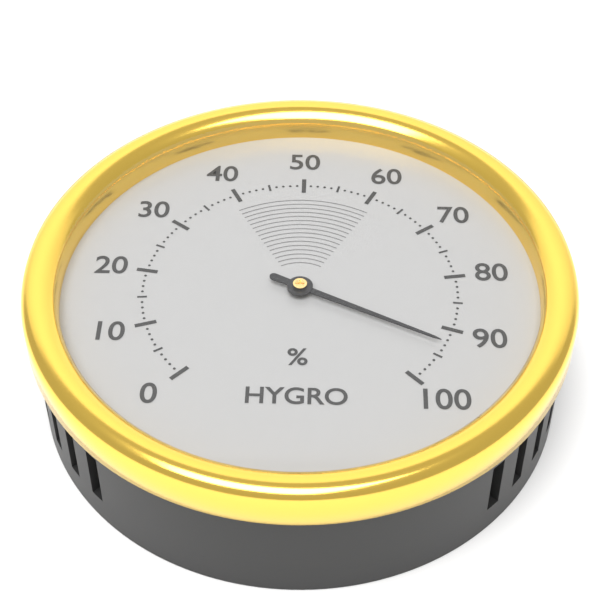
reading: 93 %
